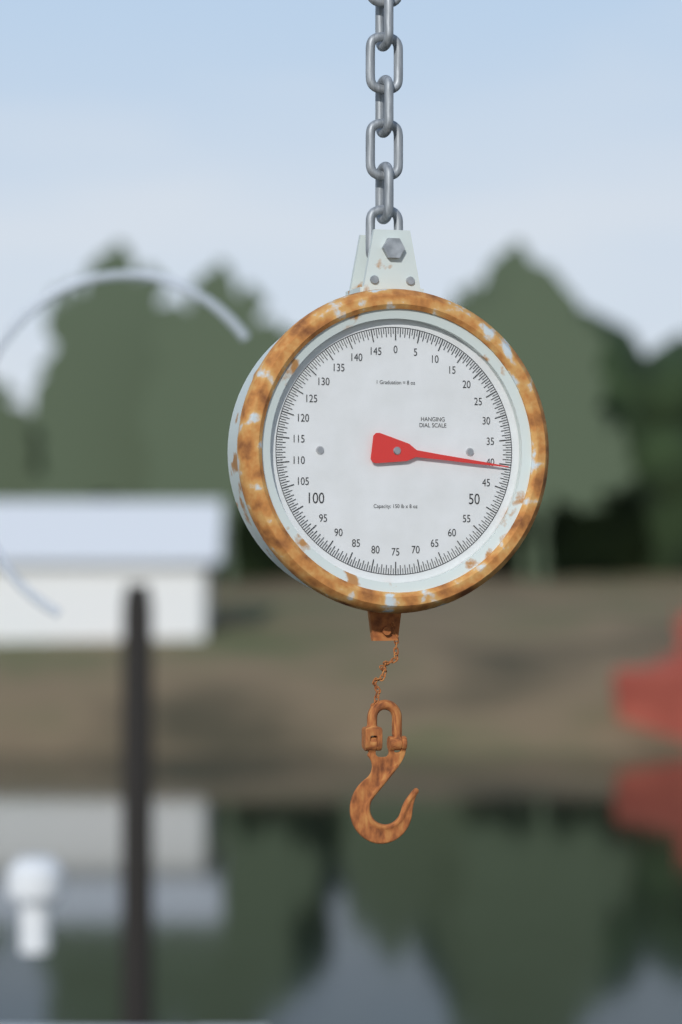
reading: 40.5 lb
